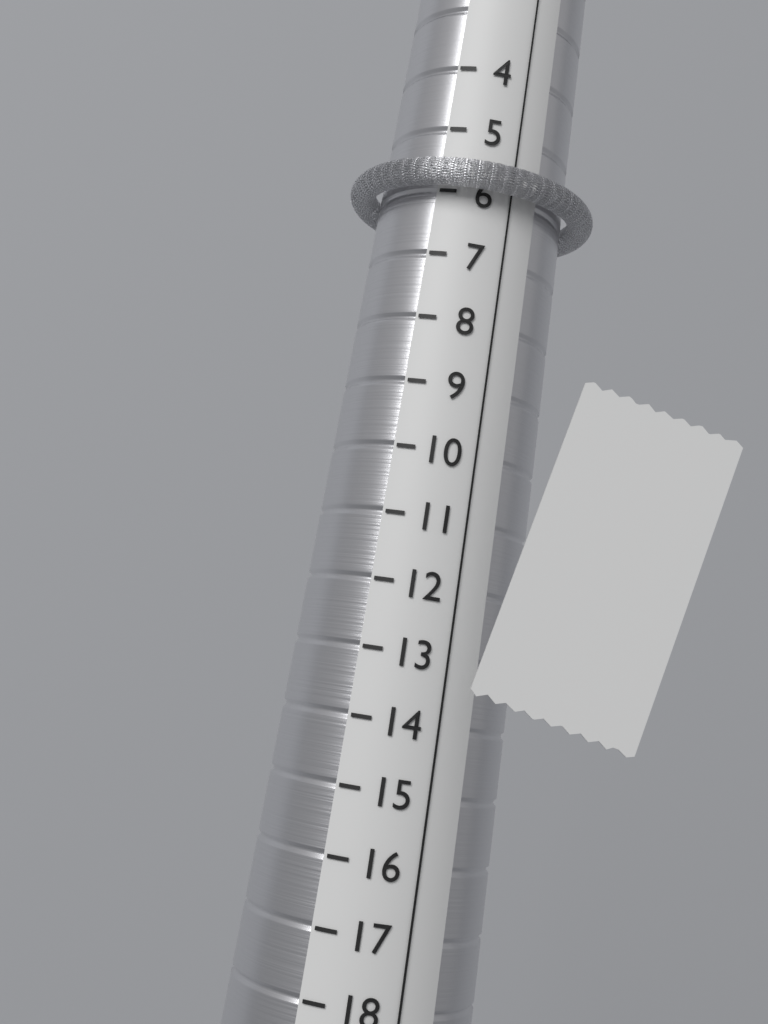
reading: 6 (no unit)
